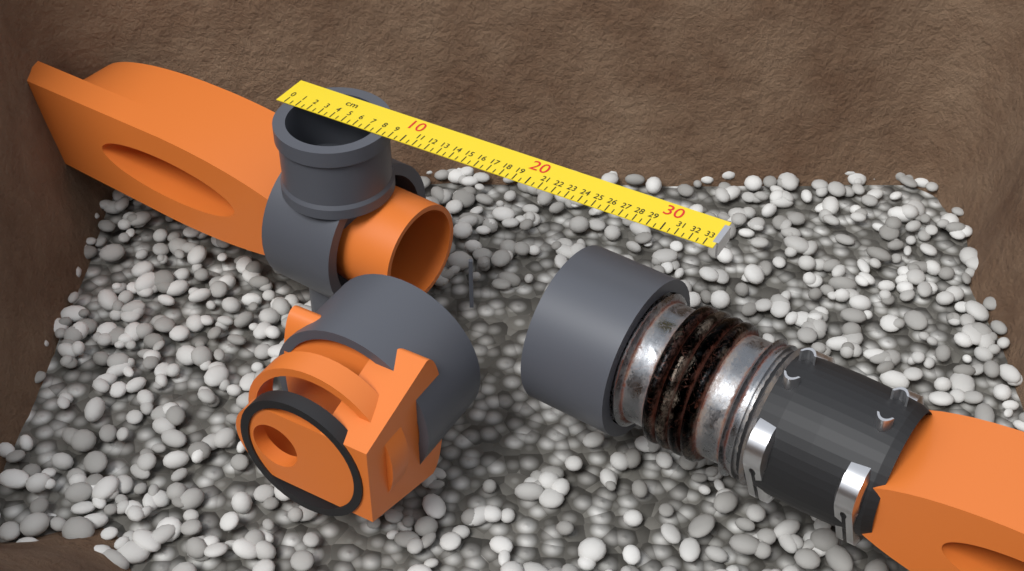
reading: 8.5 cm
